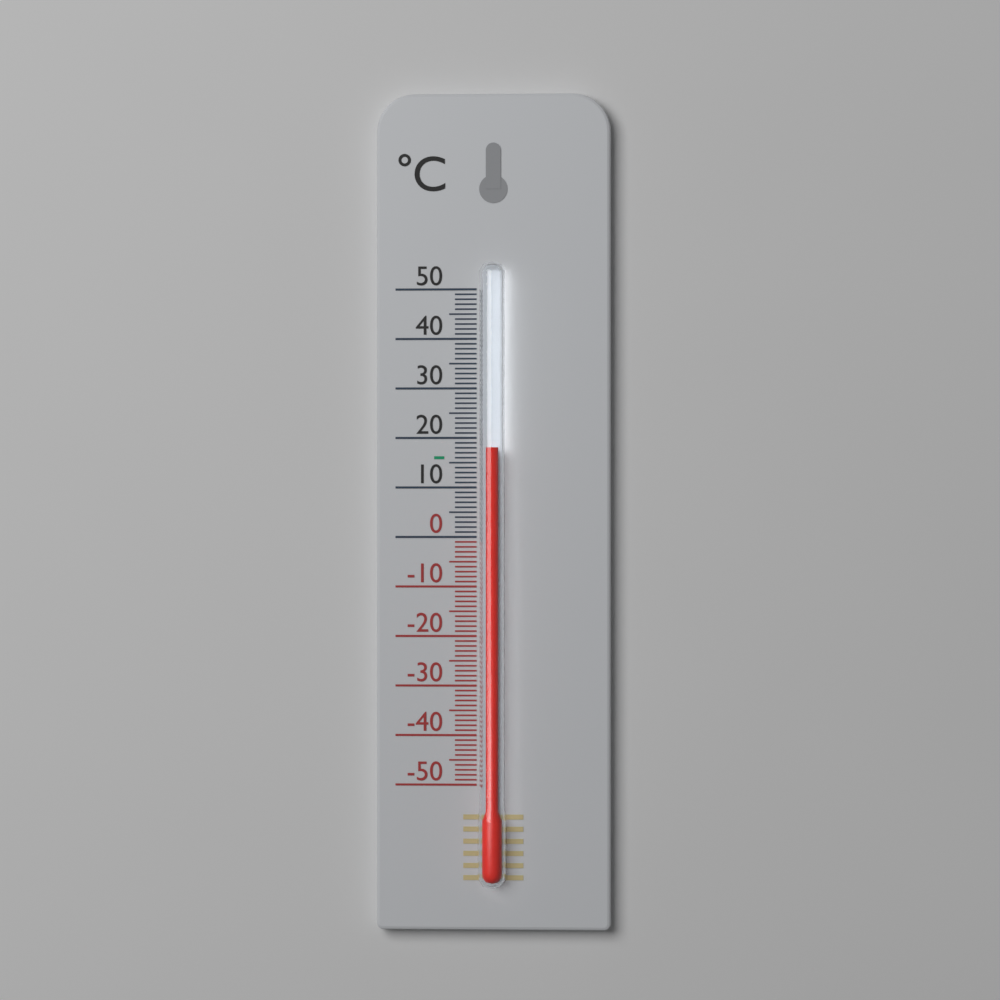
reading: 18 °C
